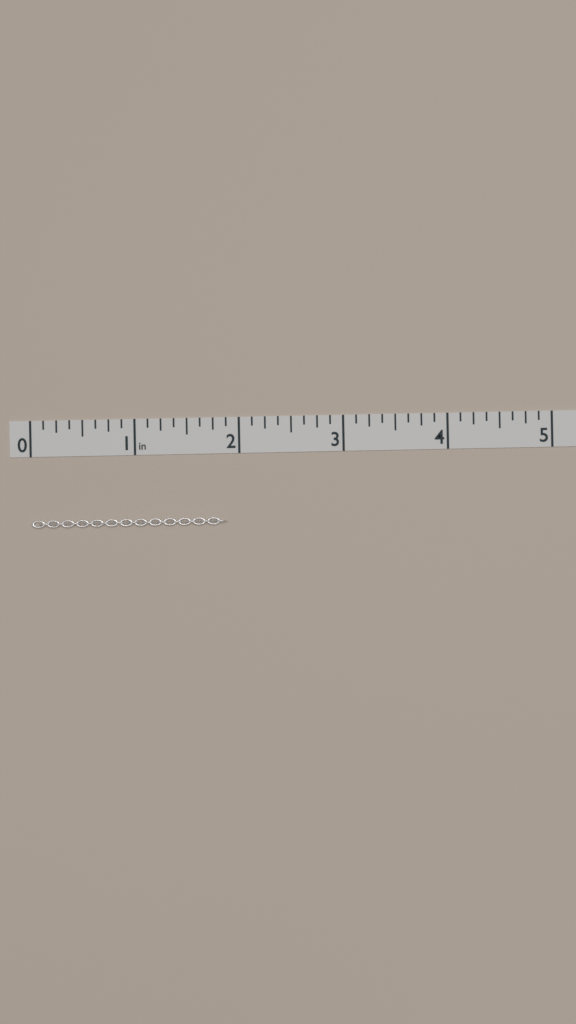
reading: 1.875 in
